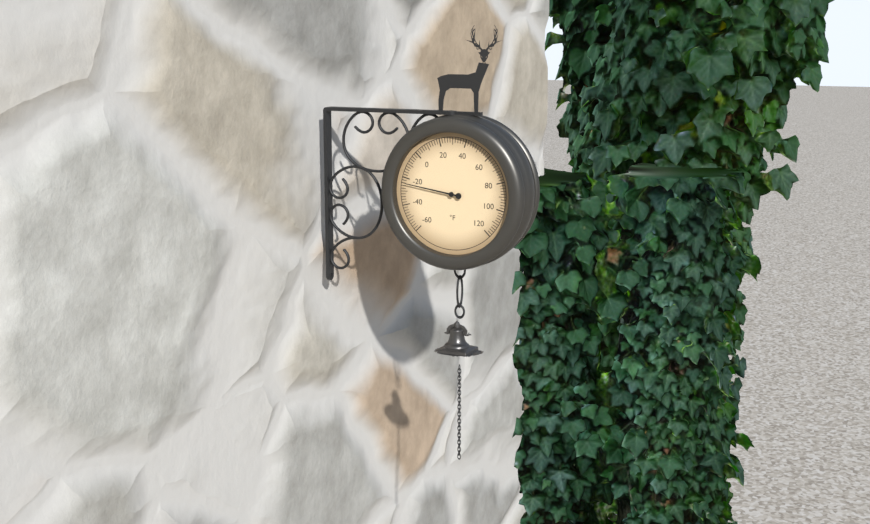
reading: -24 °F
